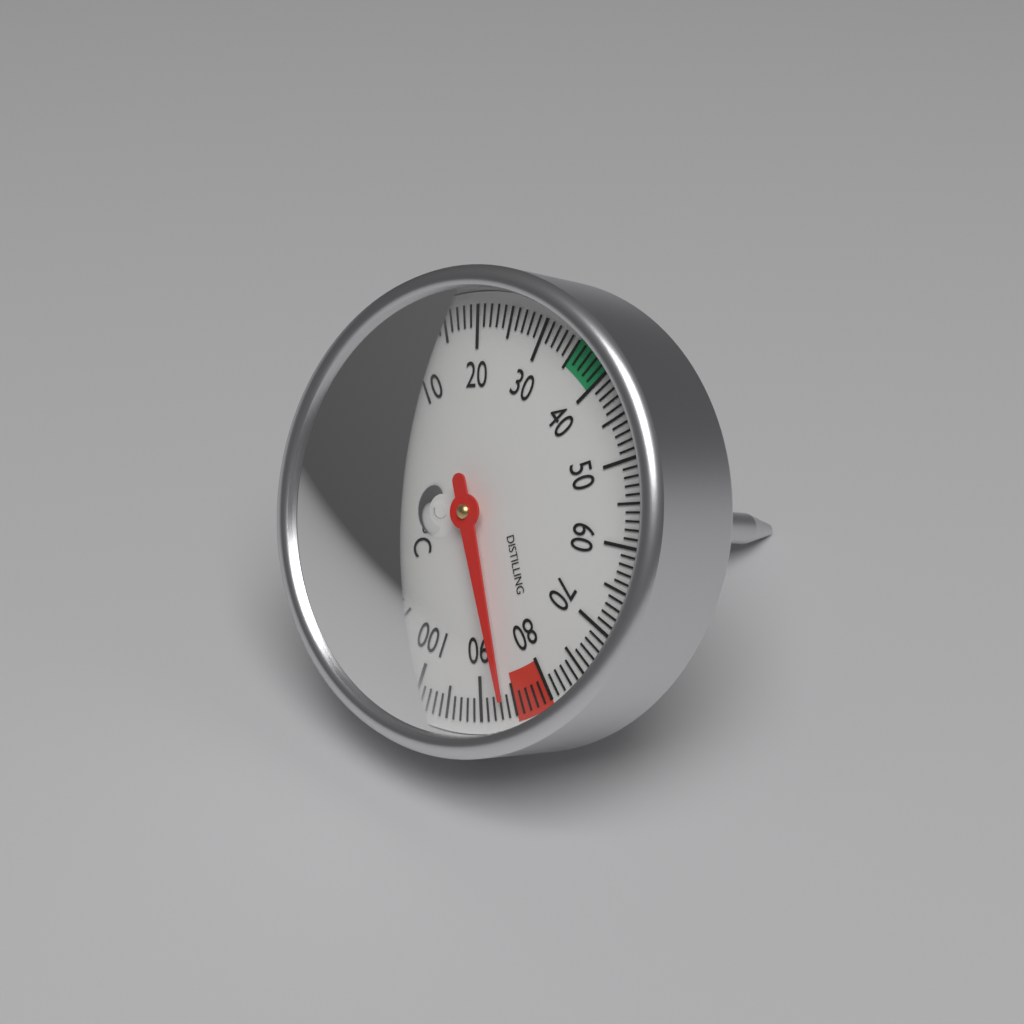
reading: 86 °C
